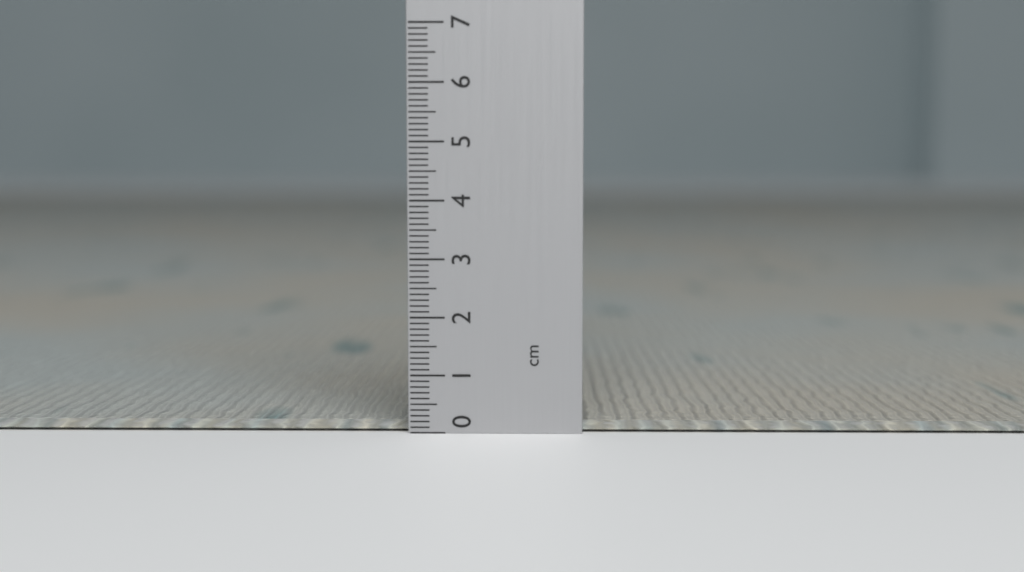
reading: 0.1 cm
